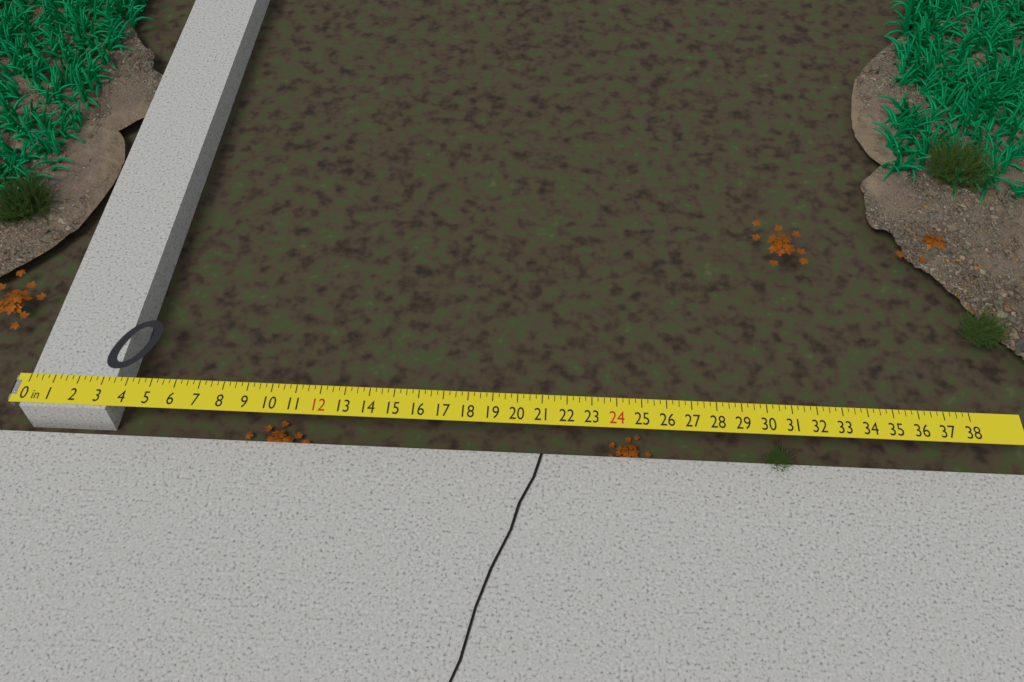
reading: 3.50 in
